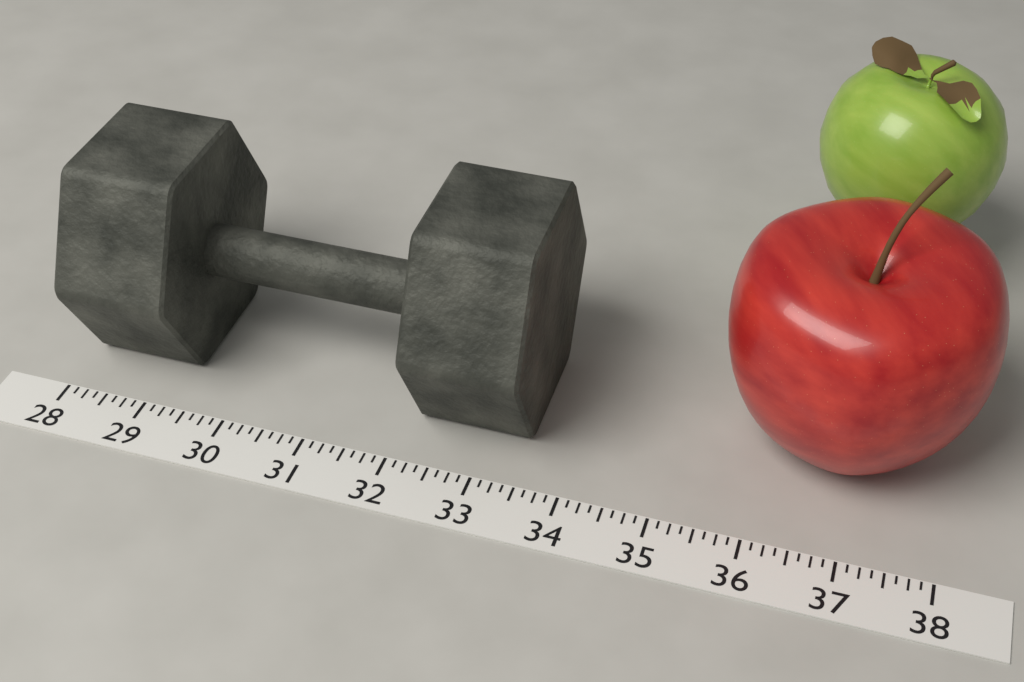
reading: 33.500 (no unit)
